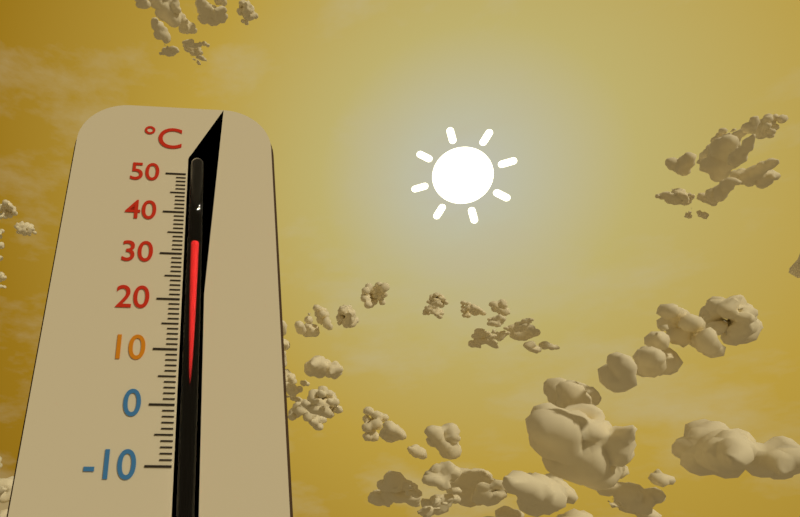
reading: 33 °C
